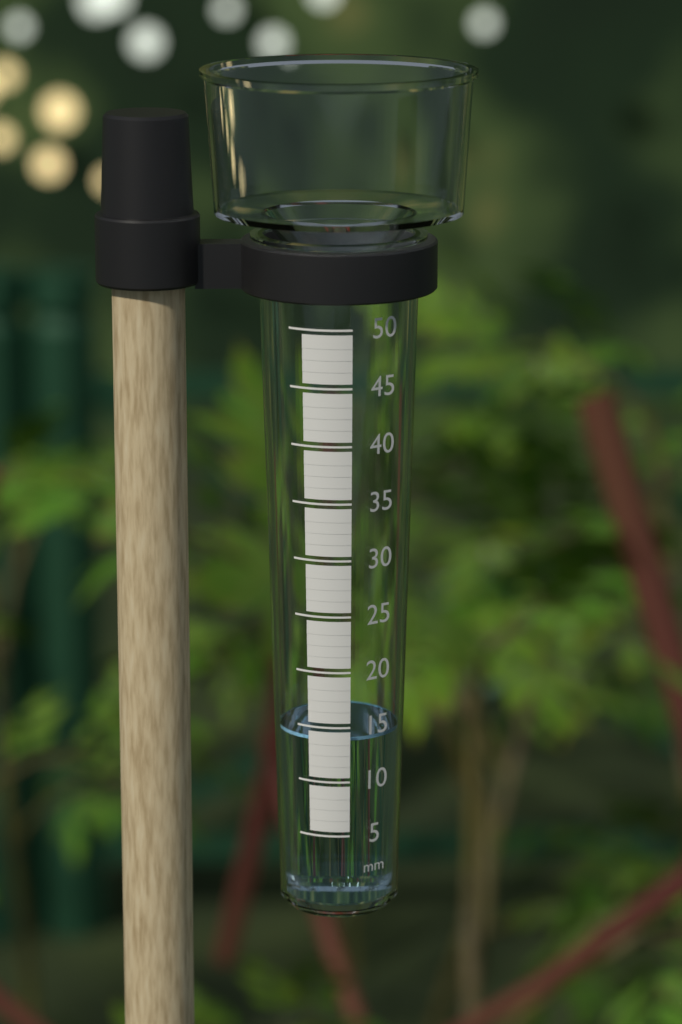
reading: 14 mm
